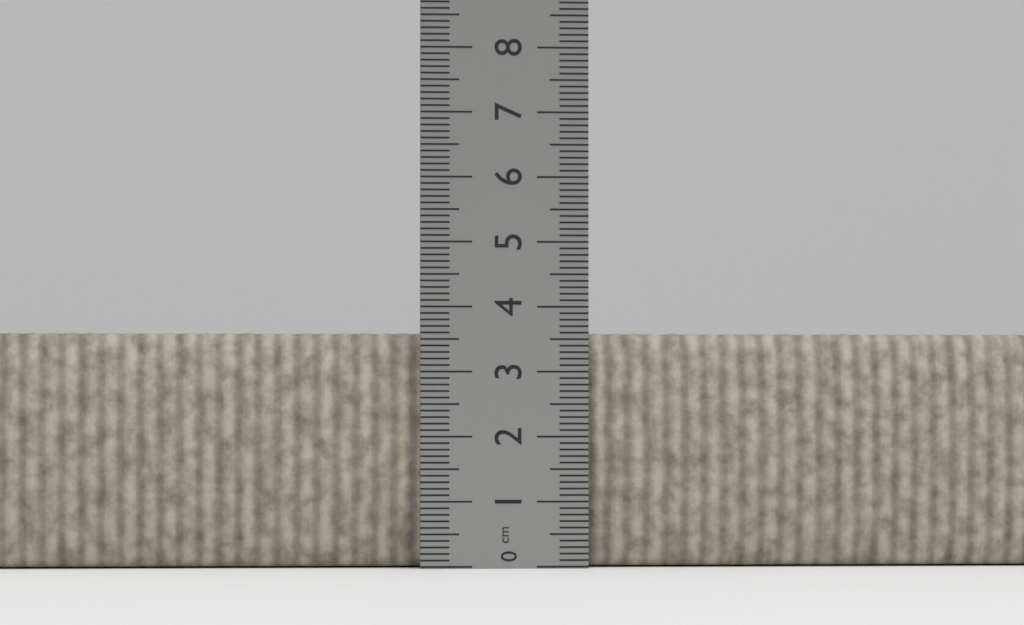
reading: 3.6 cm
